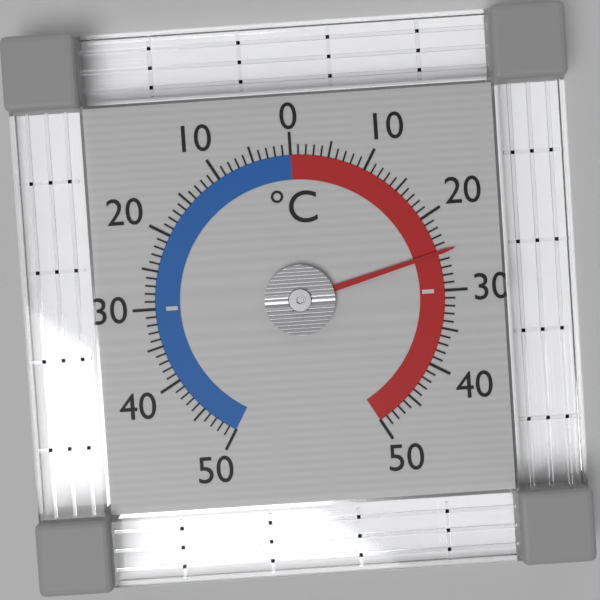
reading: 25 °C
